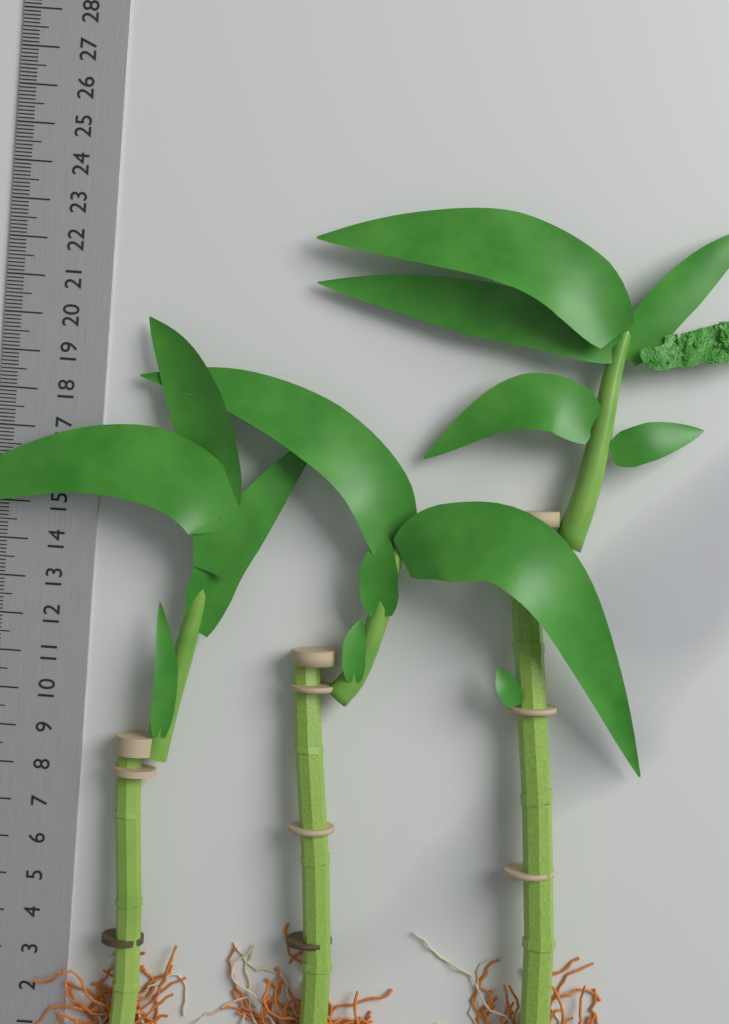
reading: 20.1 cm
